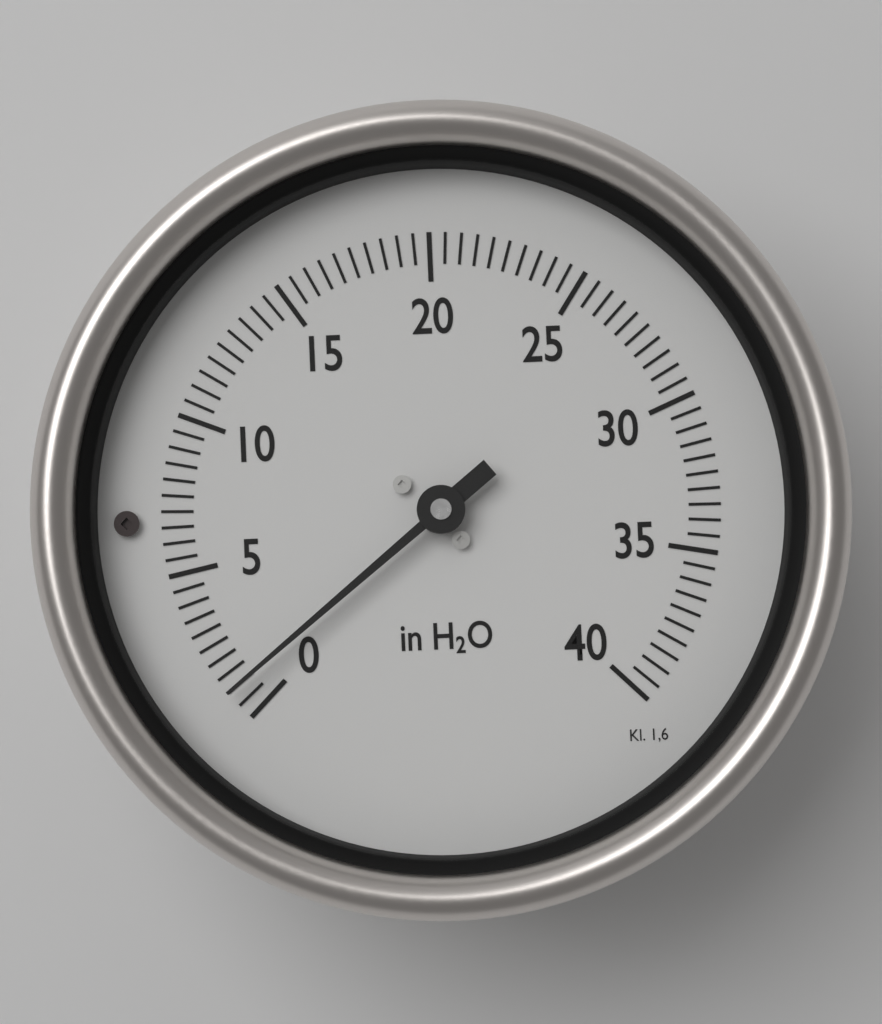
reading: 1.0 in H2O
